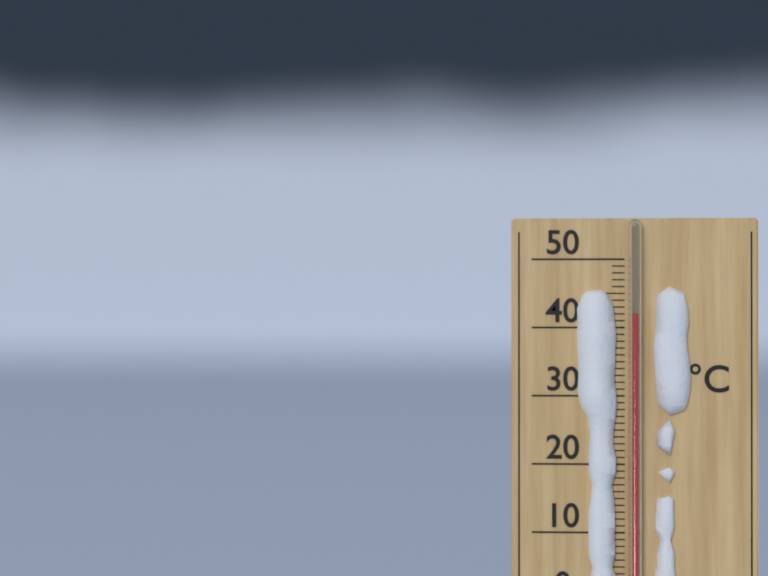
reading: 42 °C
